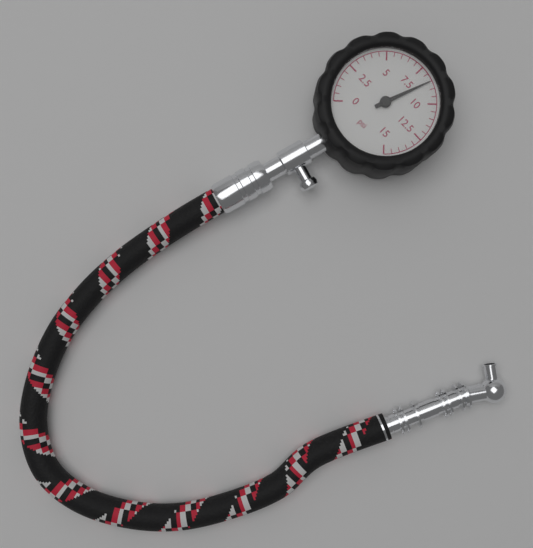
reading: 8.5 psi
